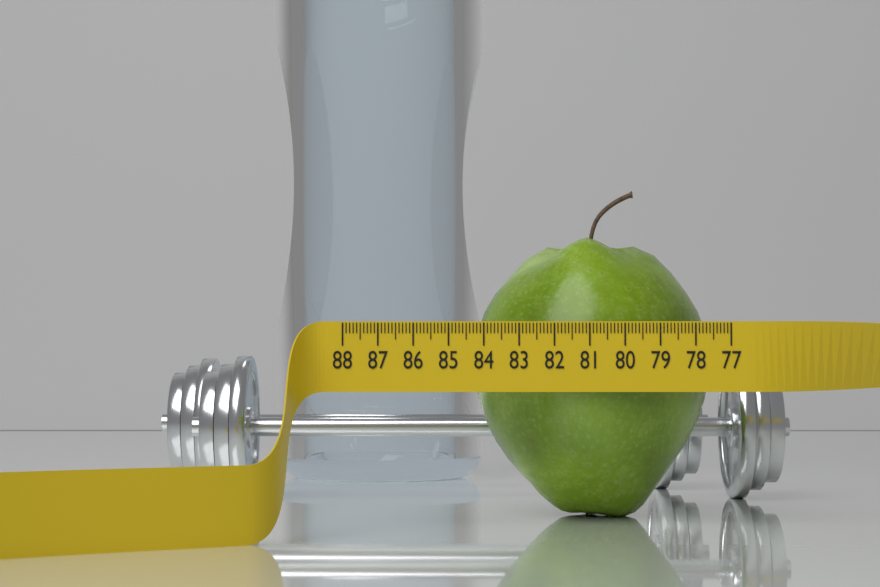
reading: 84.2 (no unit)
